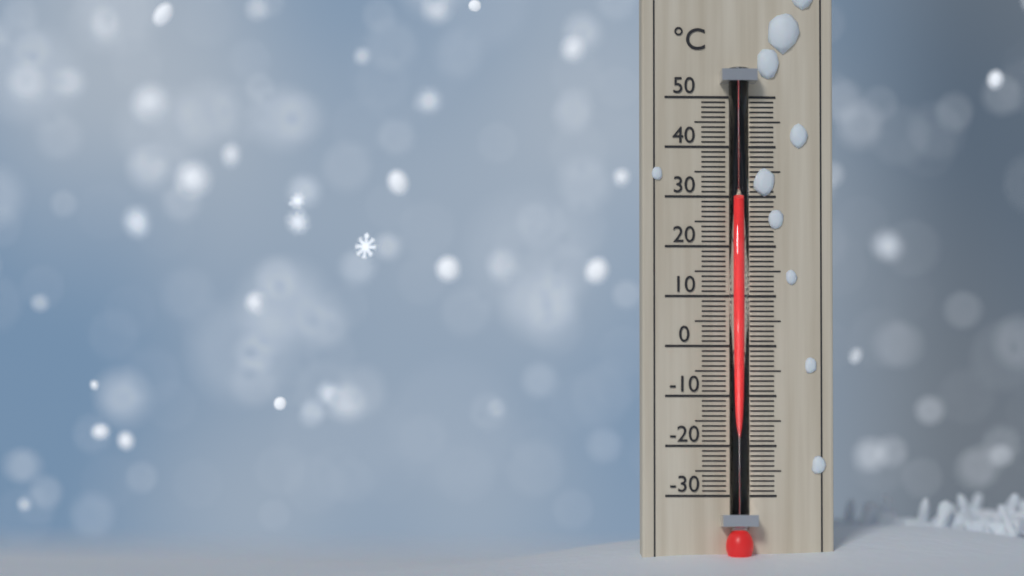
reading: 29 °C
